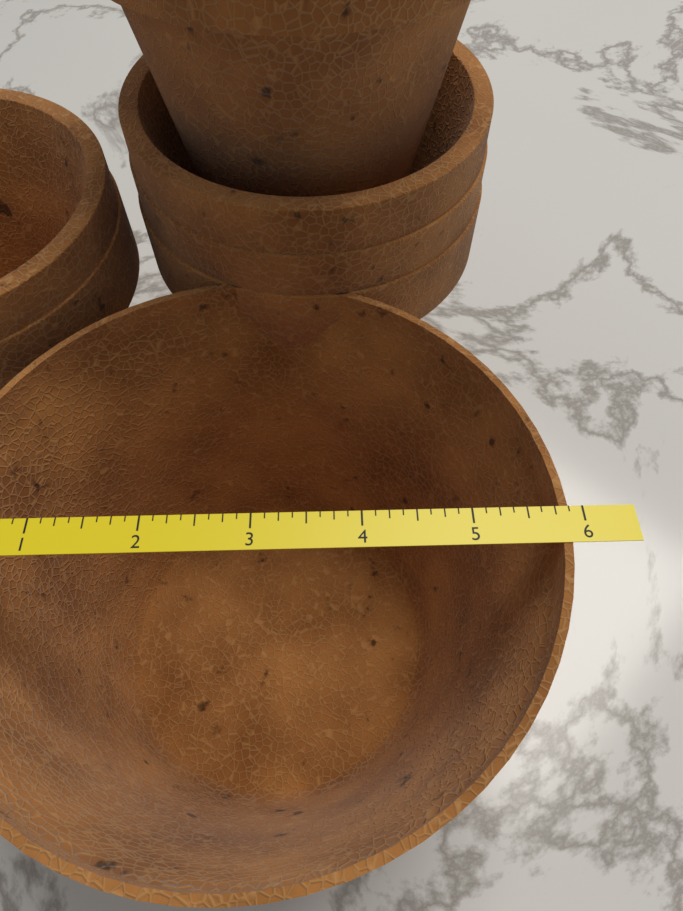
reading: 5.875 in
